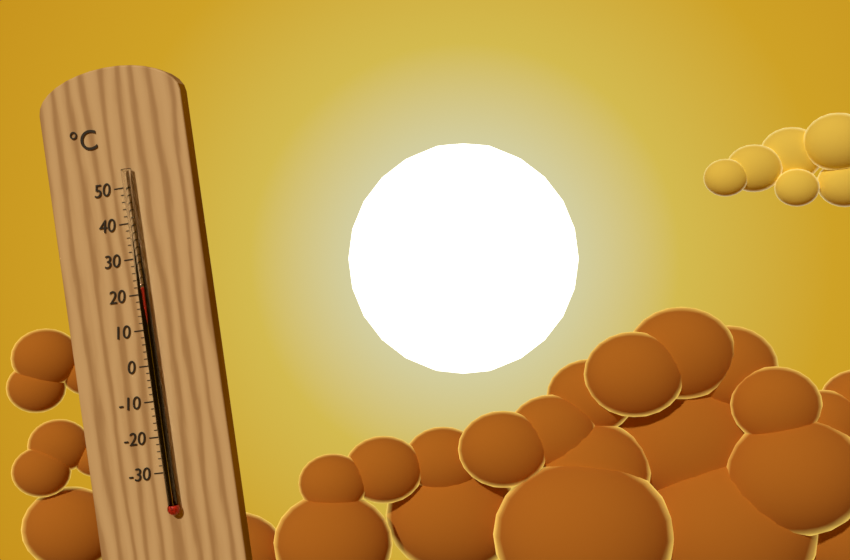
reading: 22 °C
